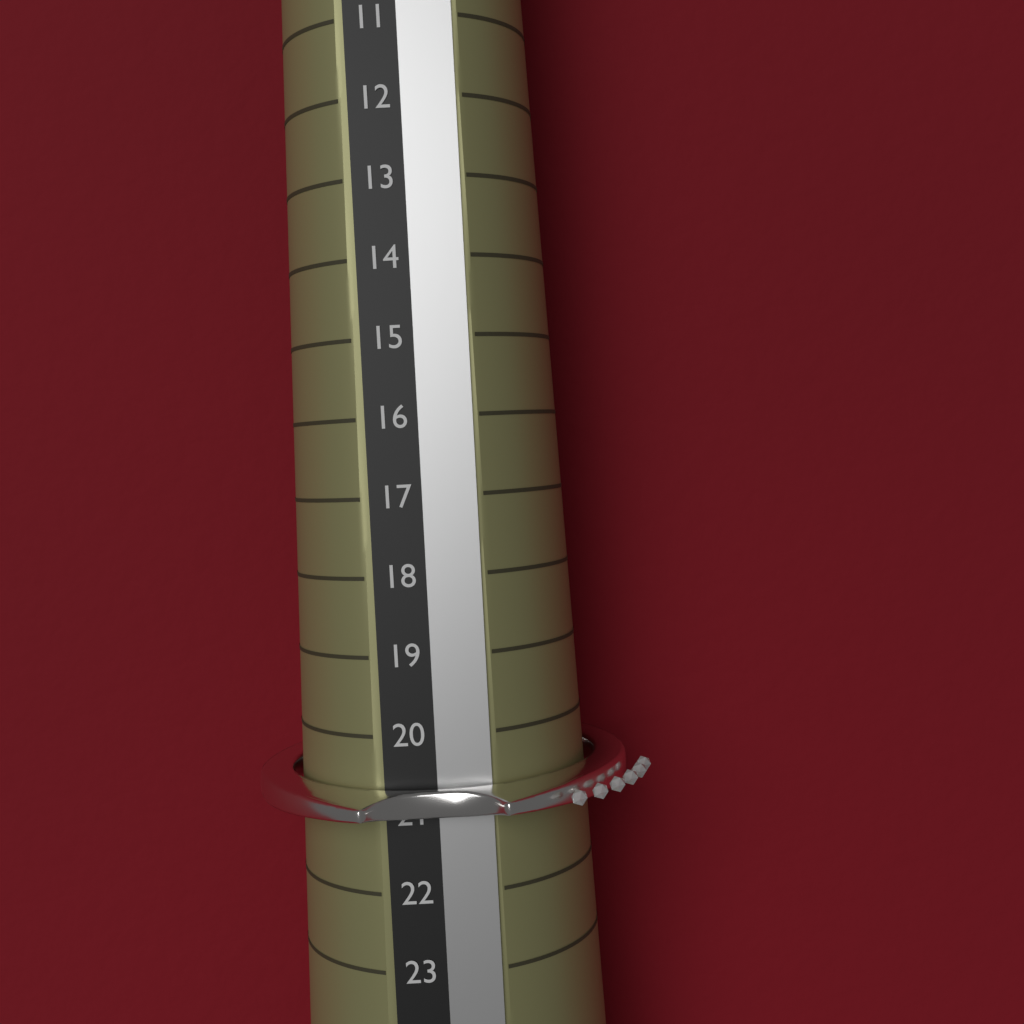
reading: 21 (no unit)
